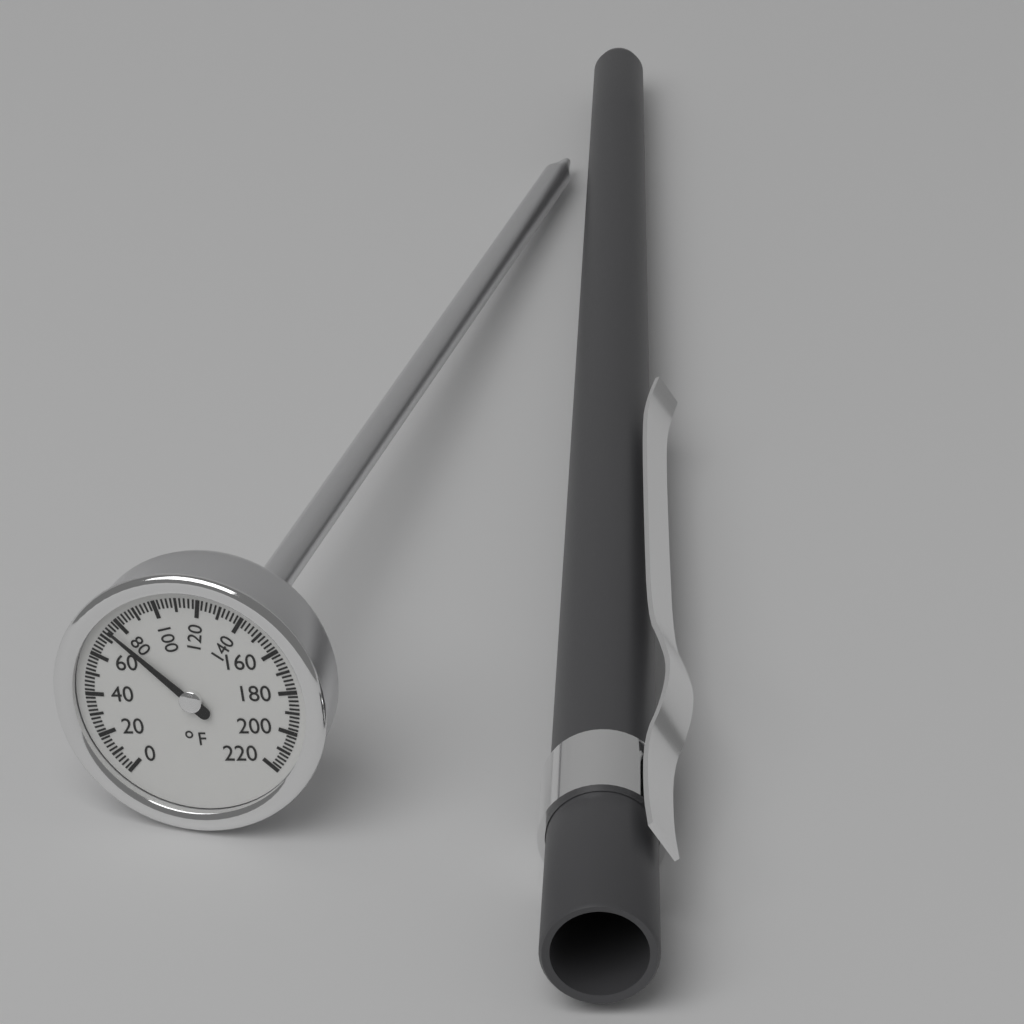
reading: 74 °F
